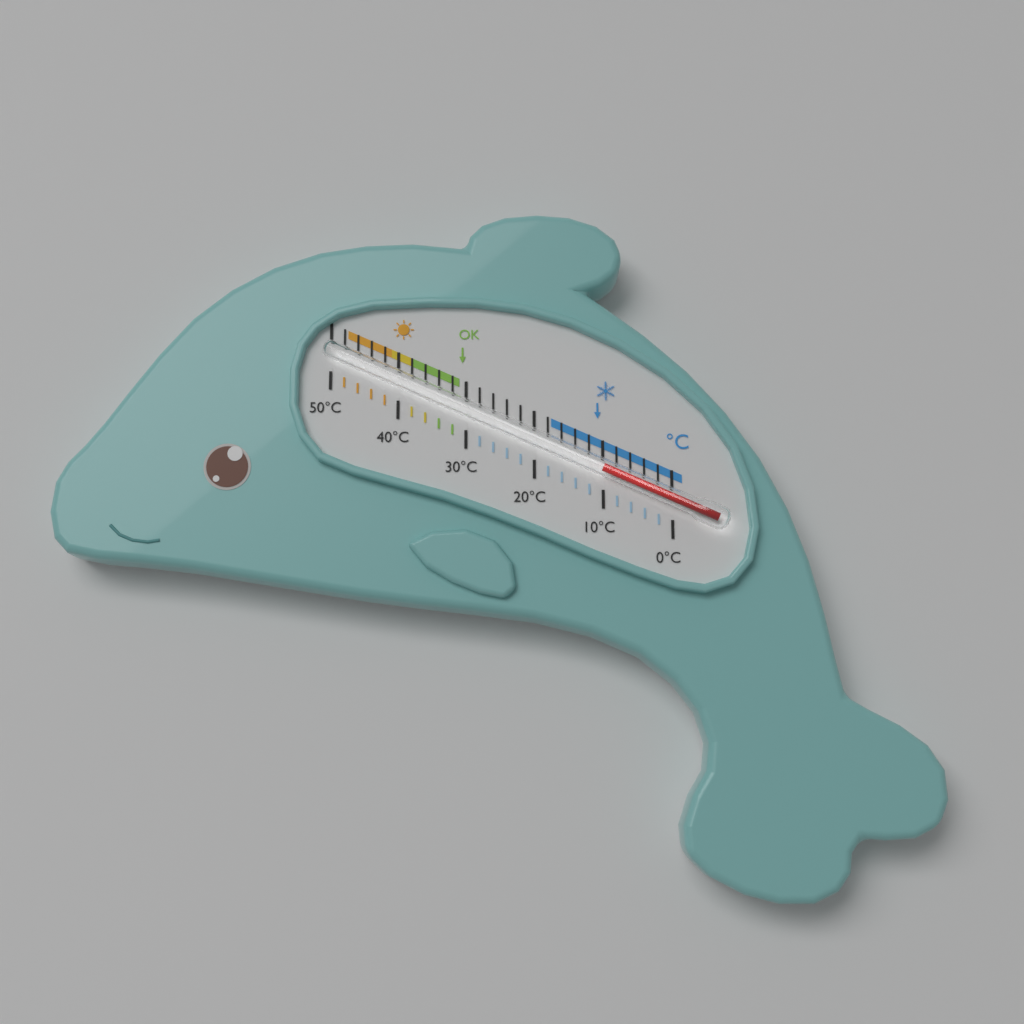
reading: 10 °C
